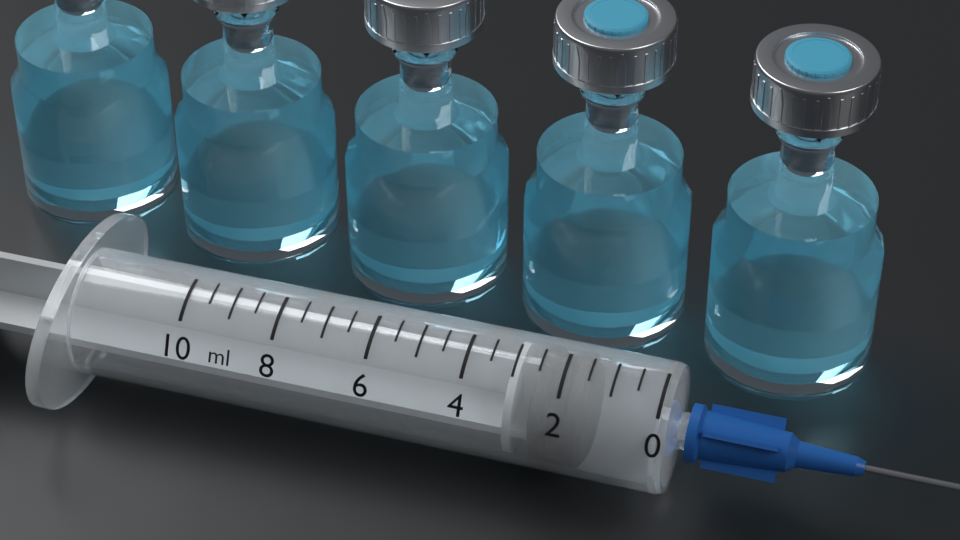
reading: 1.5 ml
